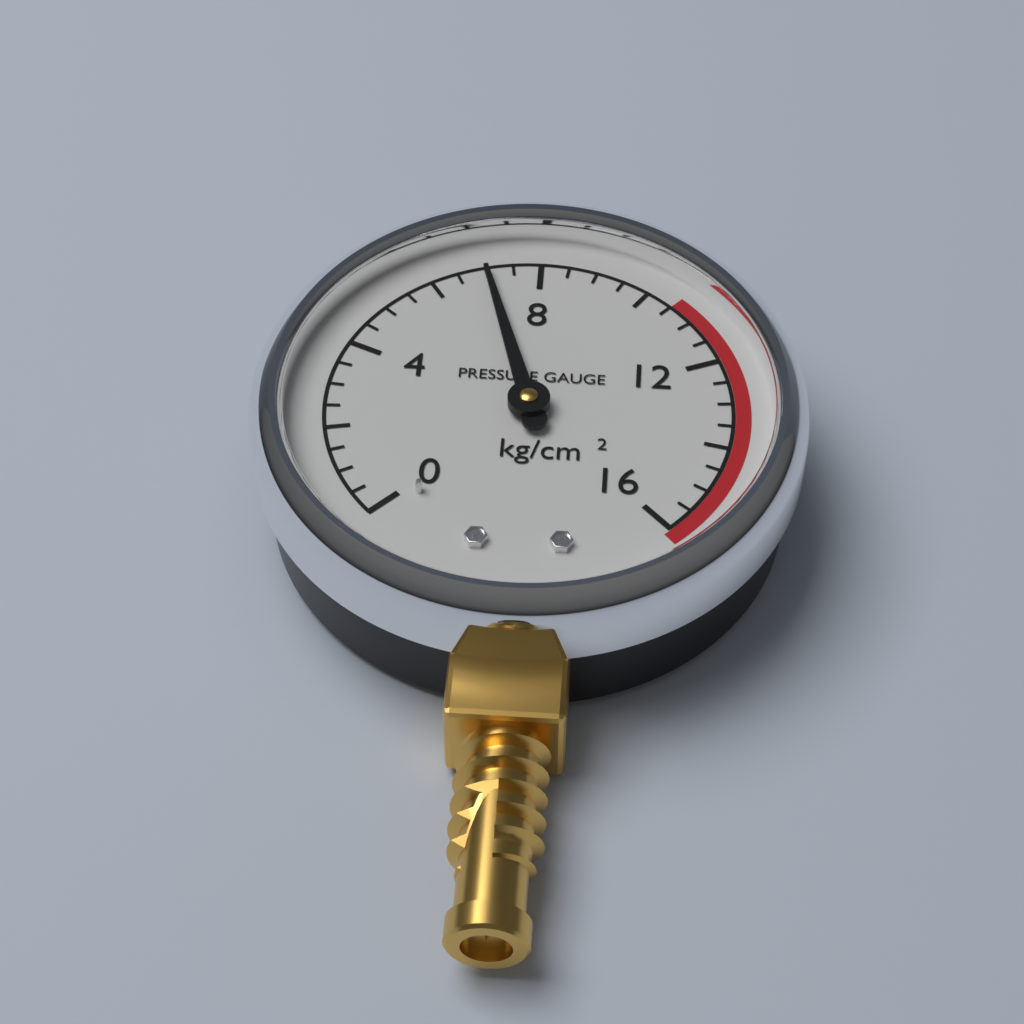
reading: 7.0 kg/cm²
